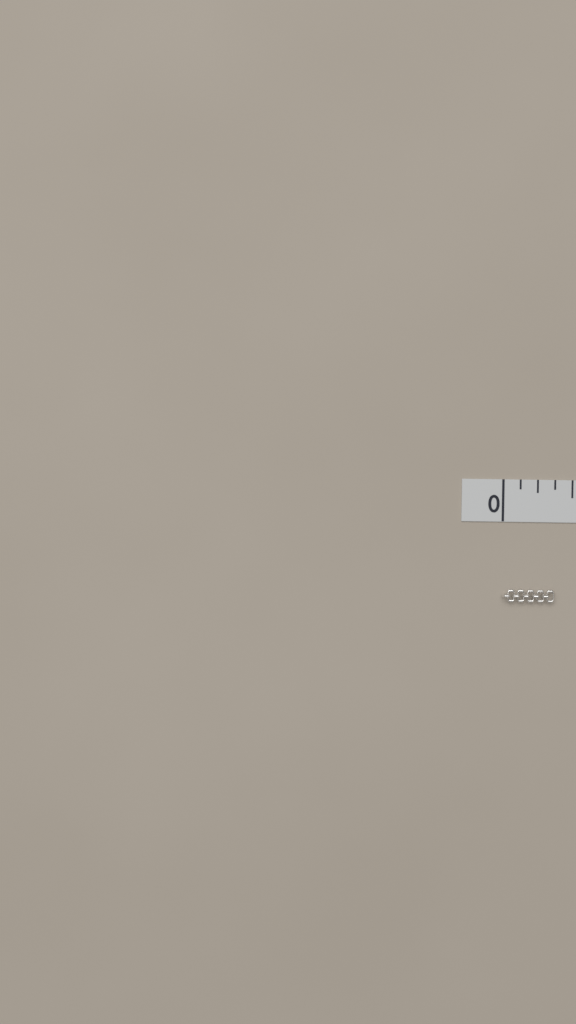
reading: 0.375 in
